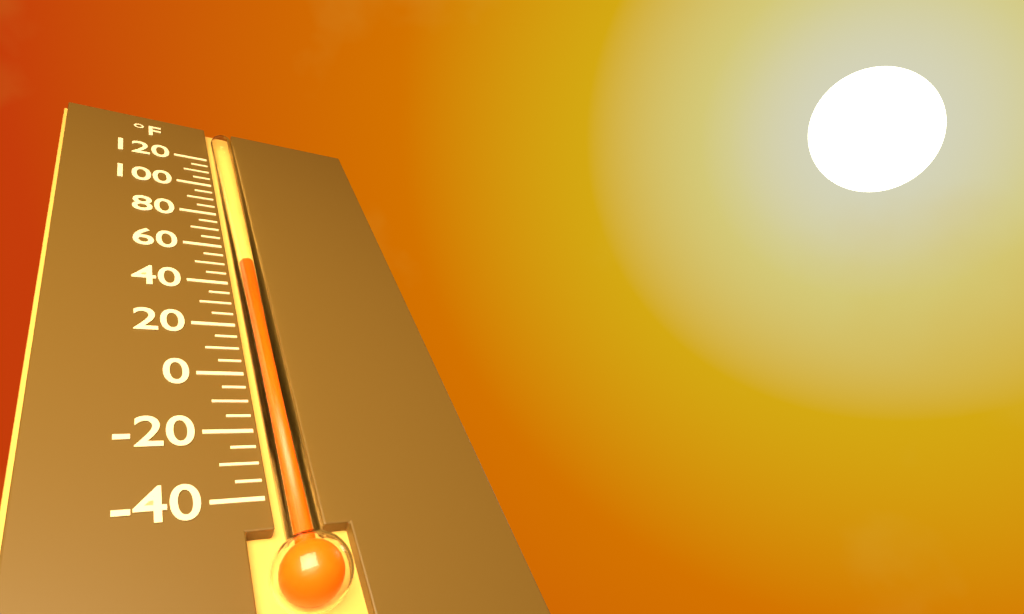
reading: 50 °F
